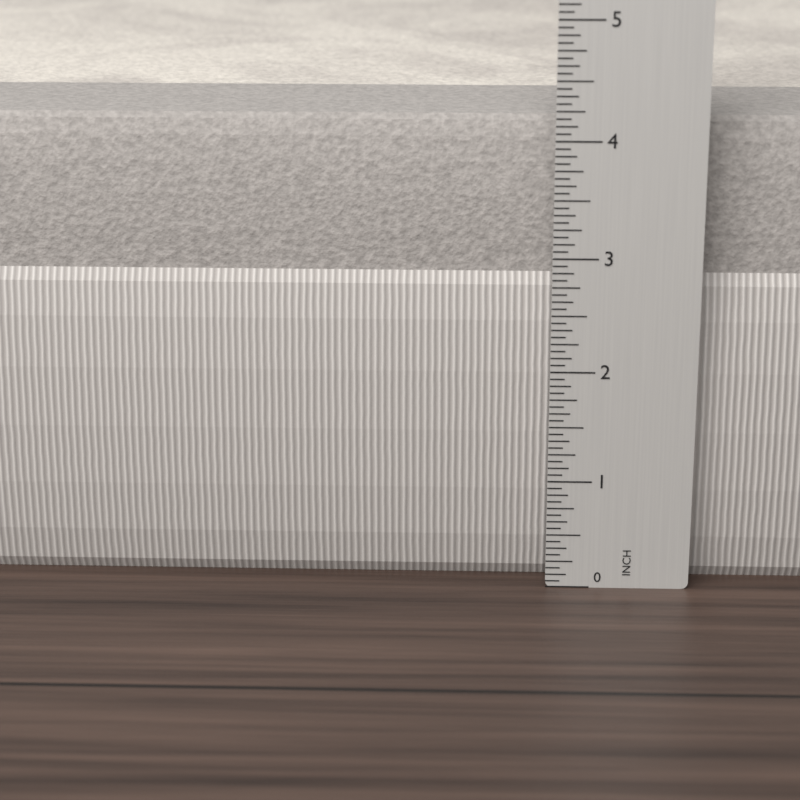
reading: 4.1250 in
